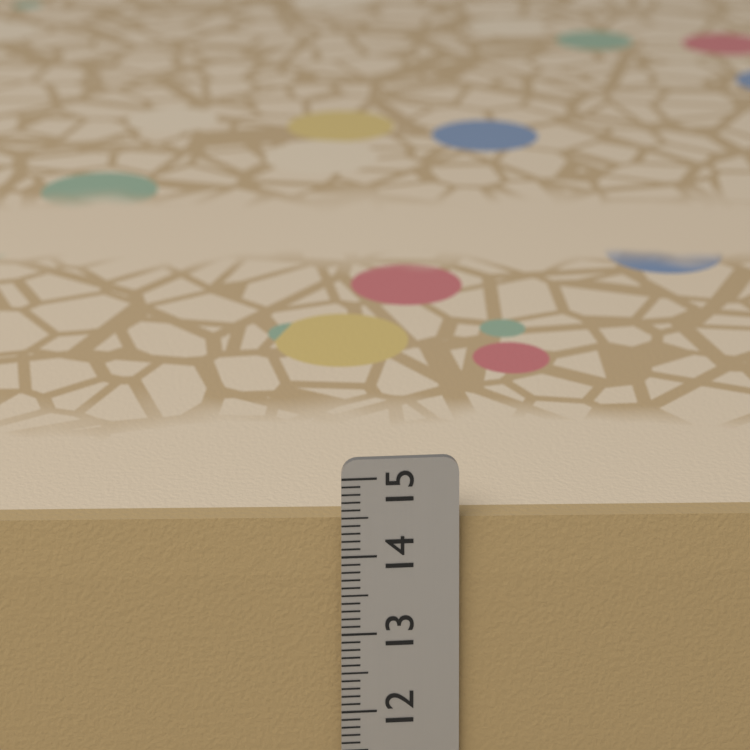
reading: 14.4 cm
